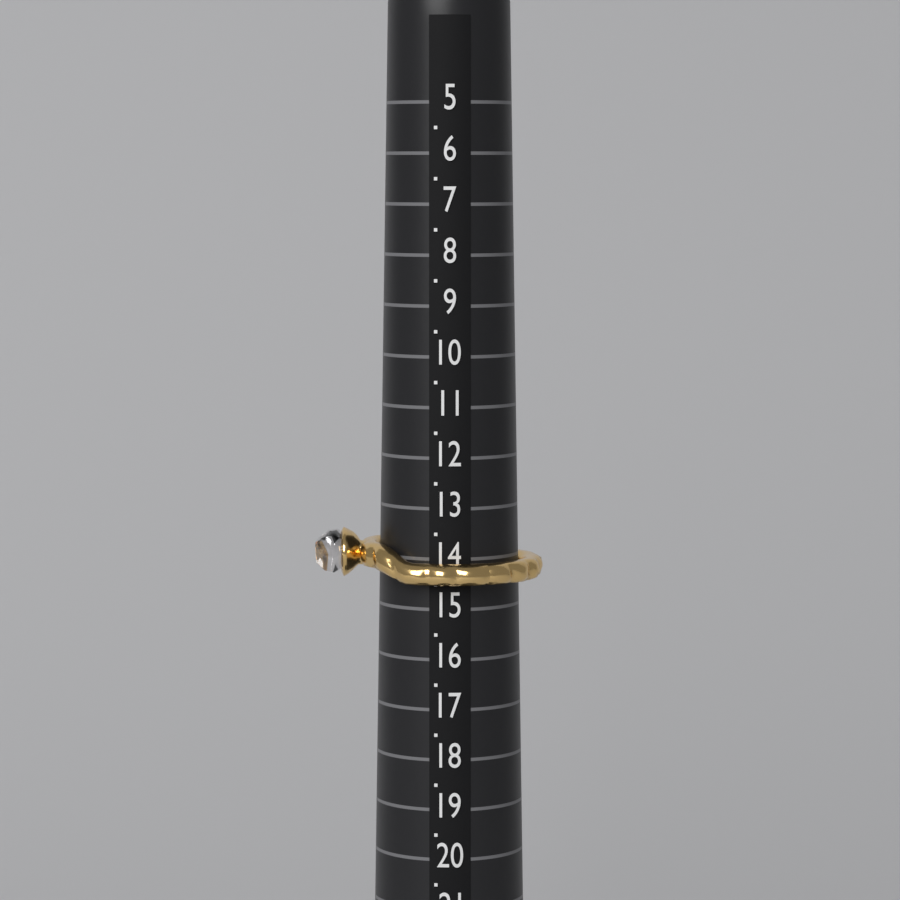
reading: 14.5 (no unit)
